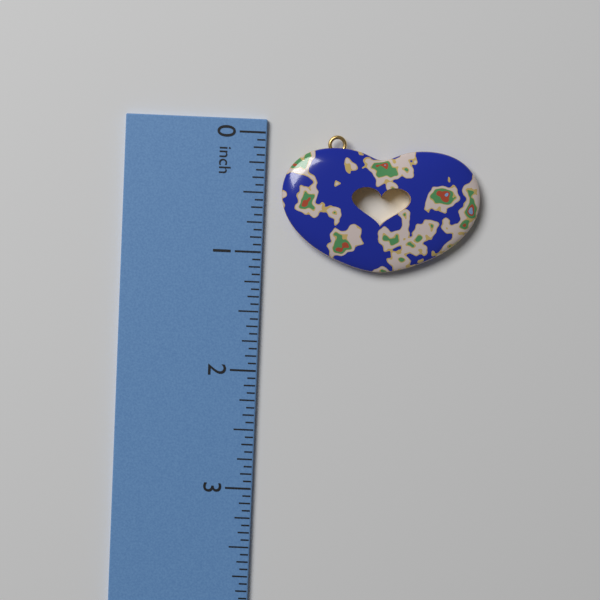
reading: 1.1250 in
